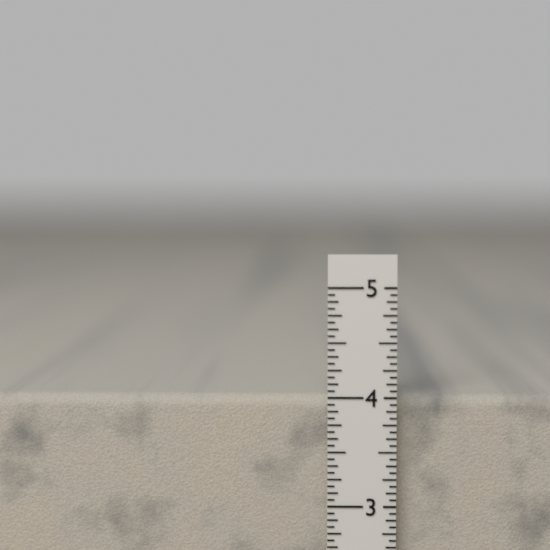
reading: 4.0000 in
